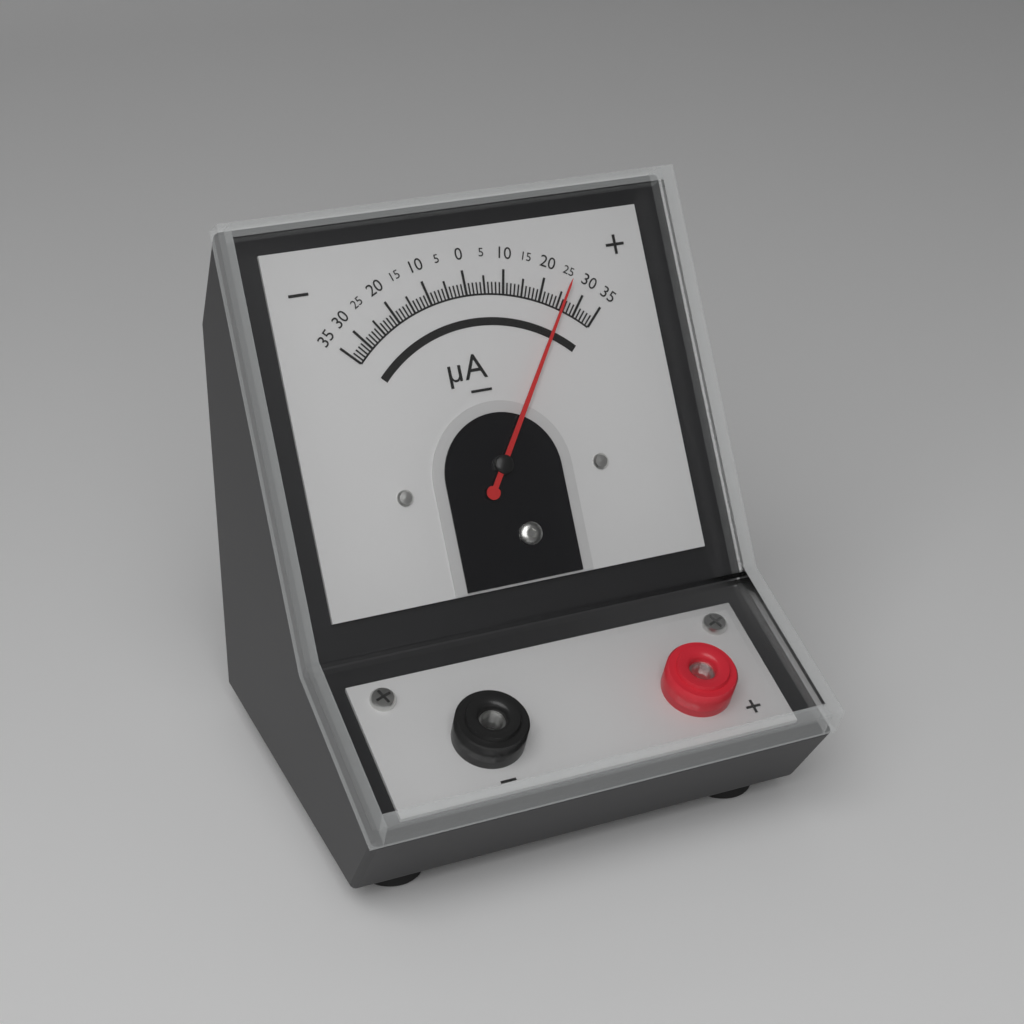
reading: 26 µA
